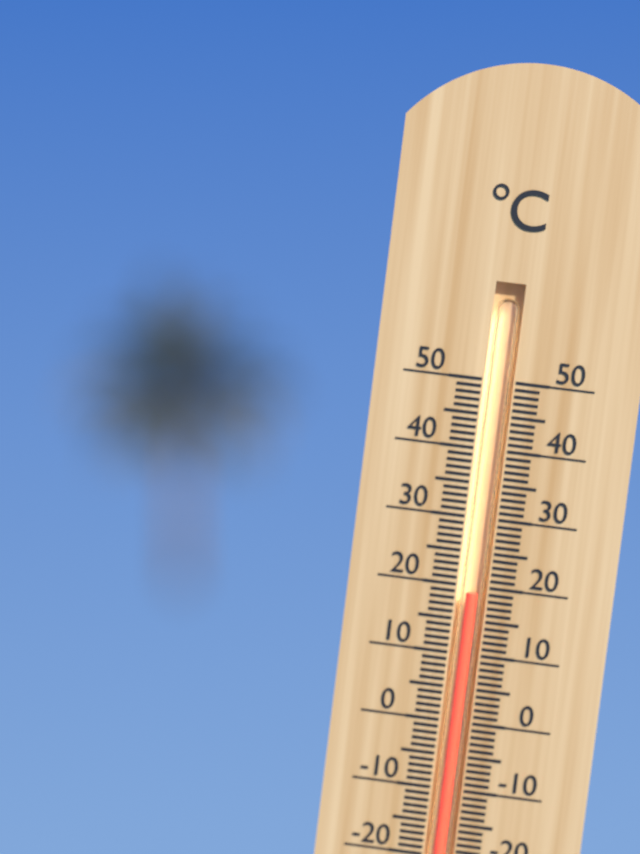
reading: 19 °C
